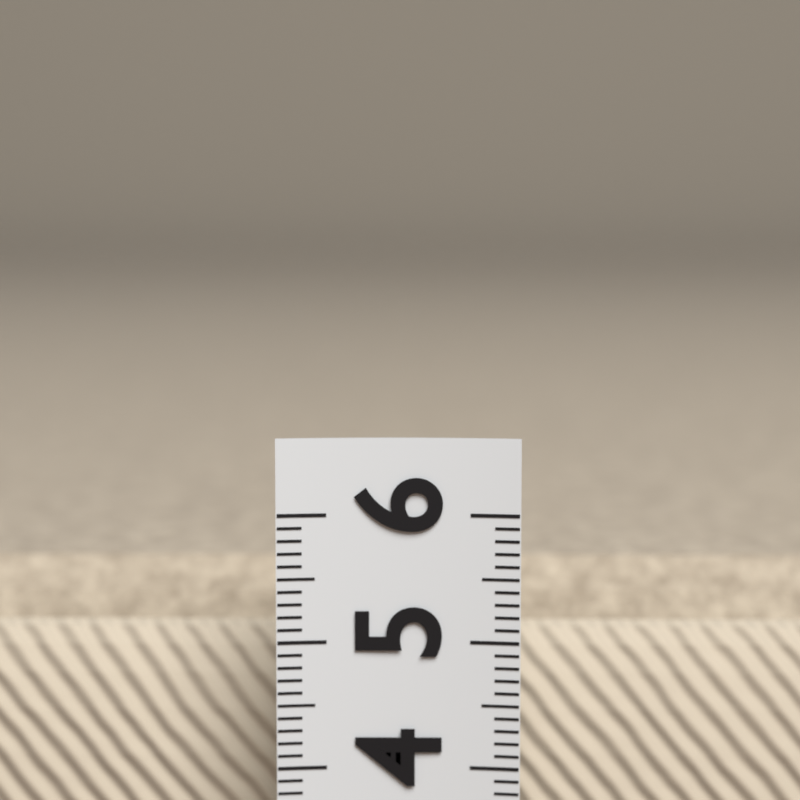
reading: 5.3 (no unit)
